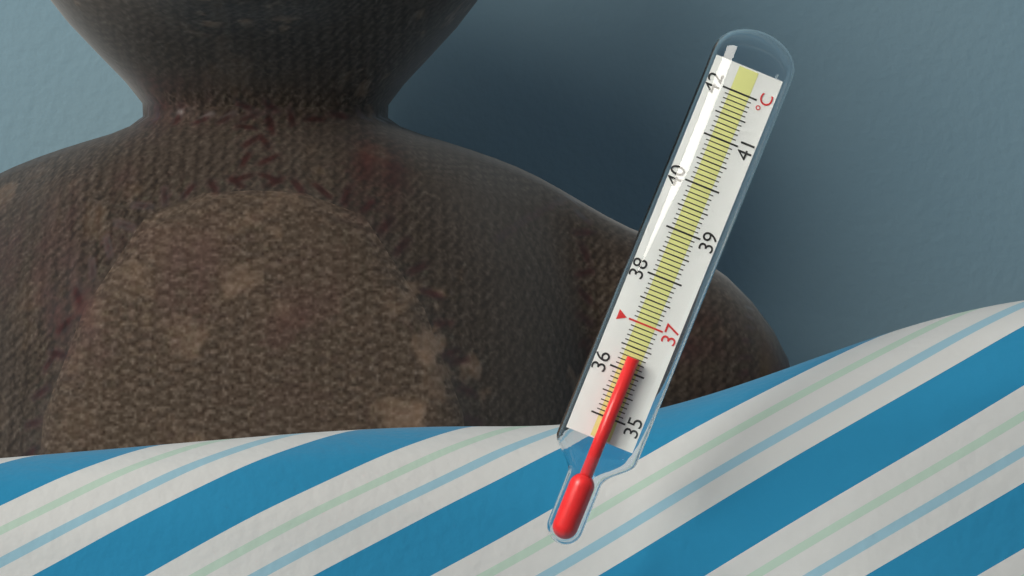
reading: 36.3 °C
